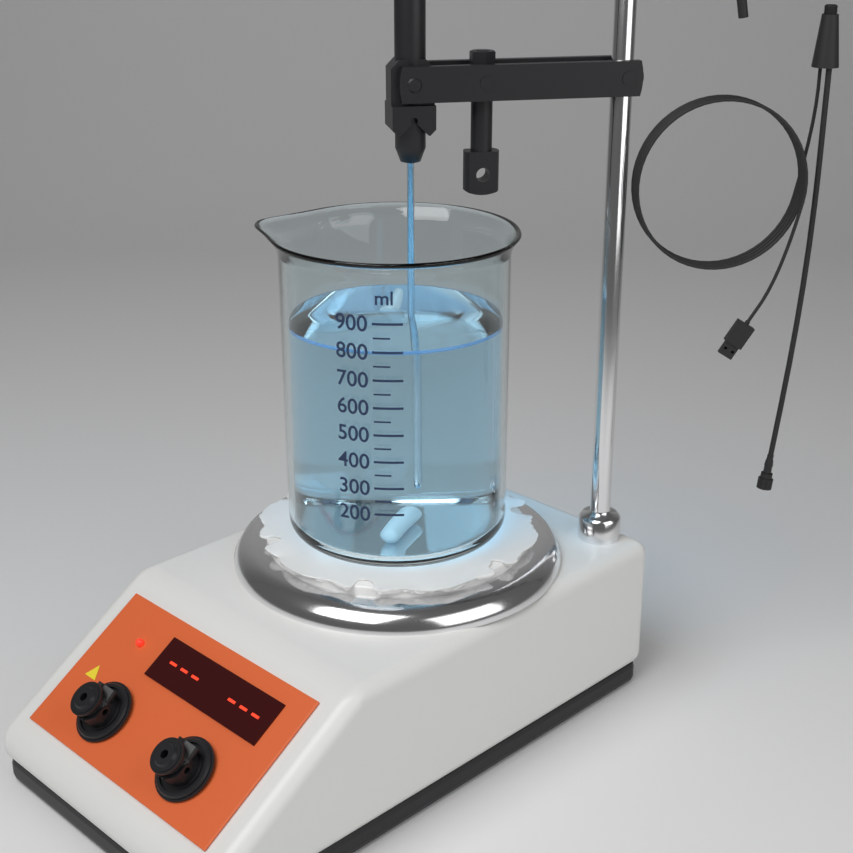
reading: 800 ml
